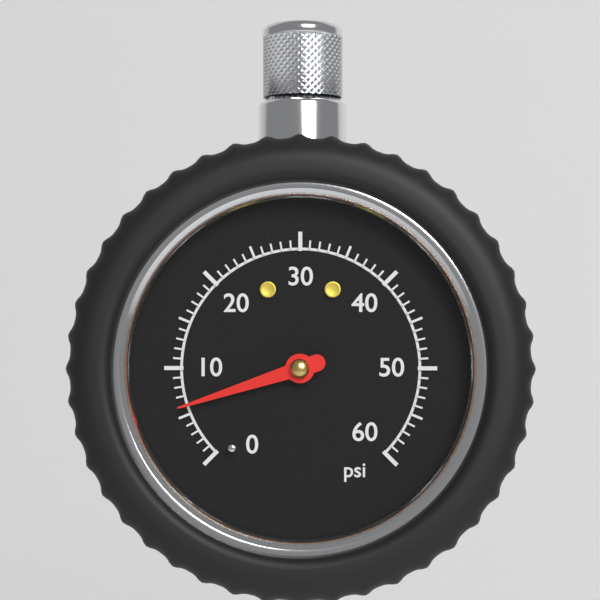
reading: 6 psi
